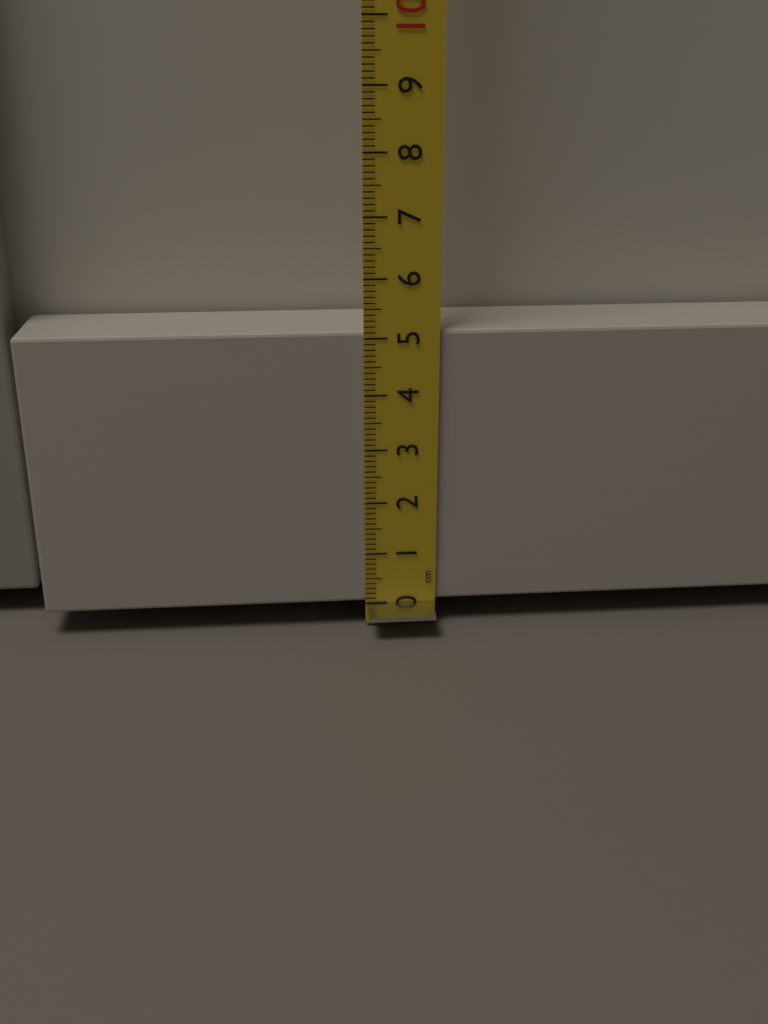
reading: 5.1 cm
